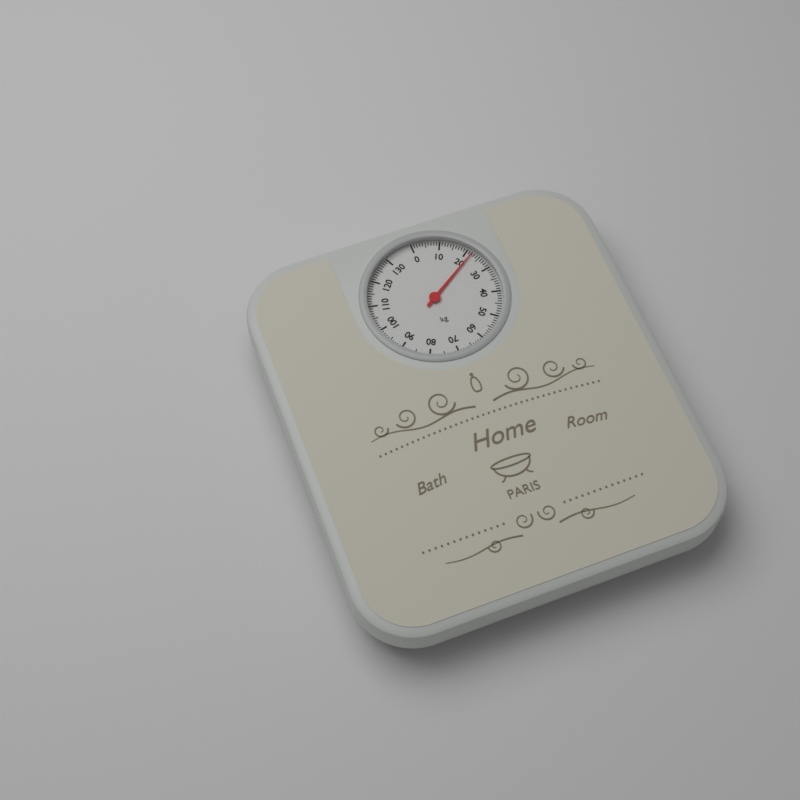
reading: 22 kg
